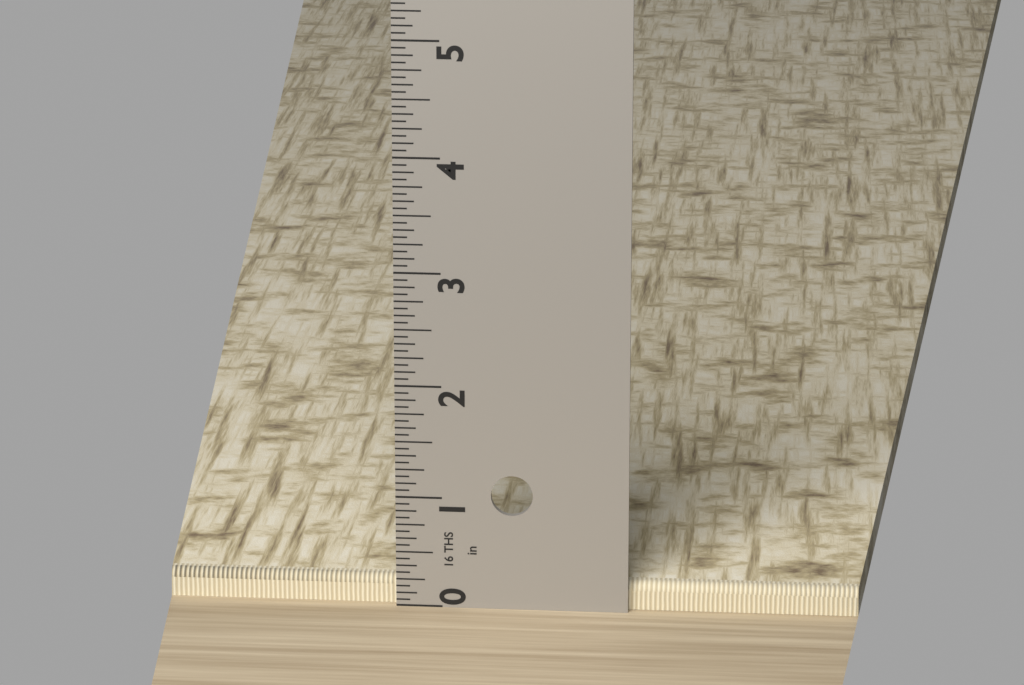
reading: 0.2500 in
